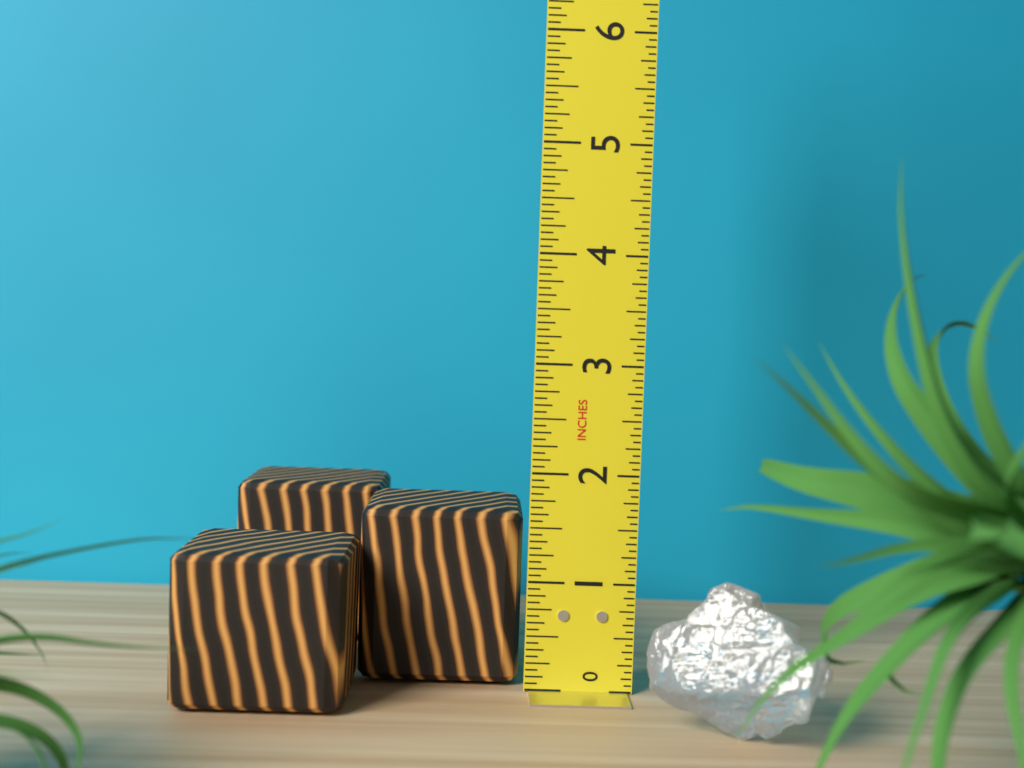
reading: 1.6250 in
